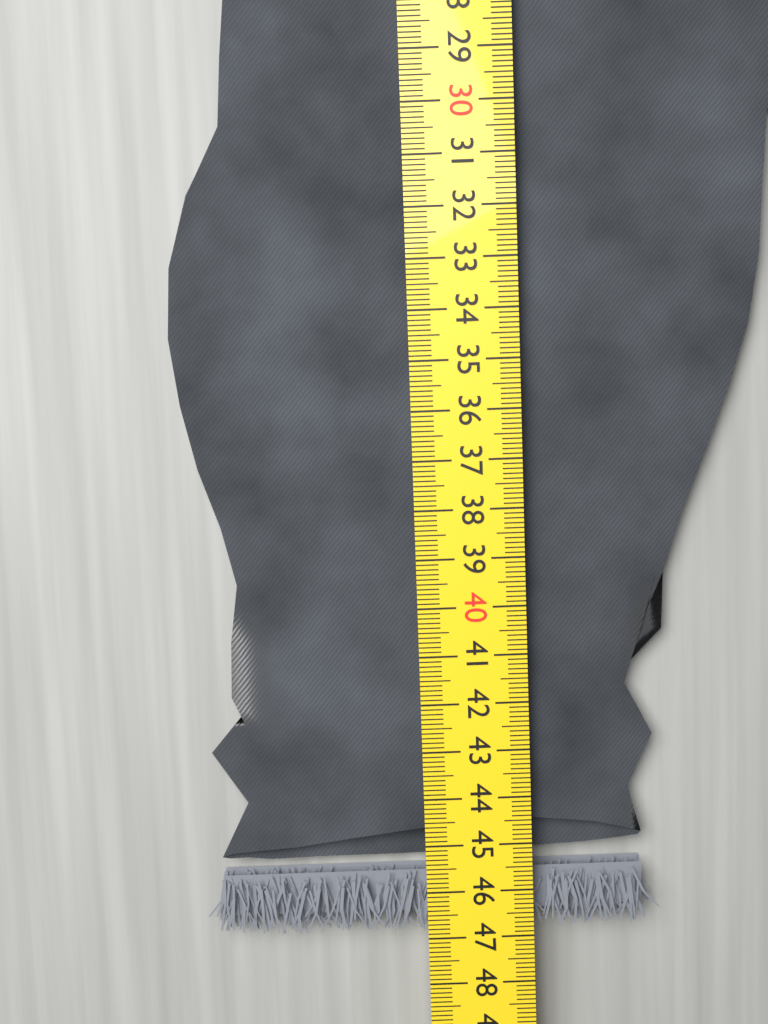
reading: 46.9 cm
